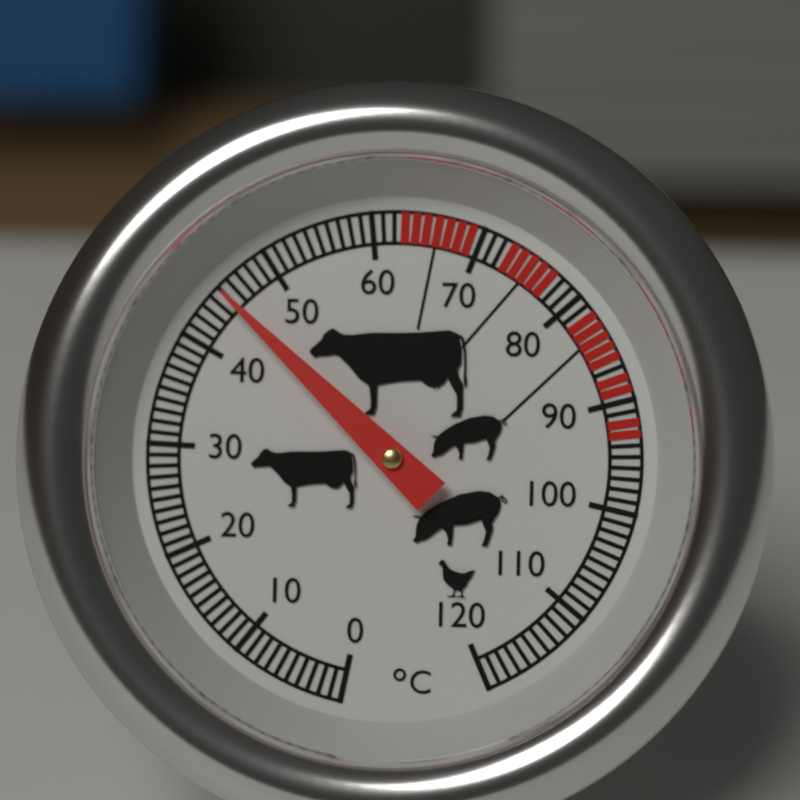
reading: 45 °C
